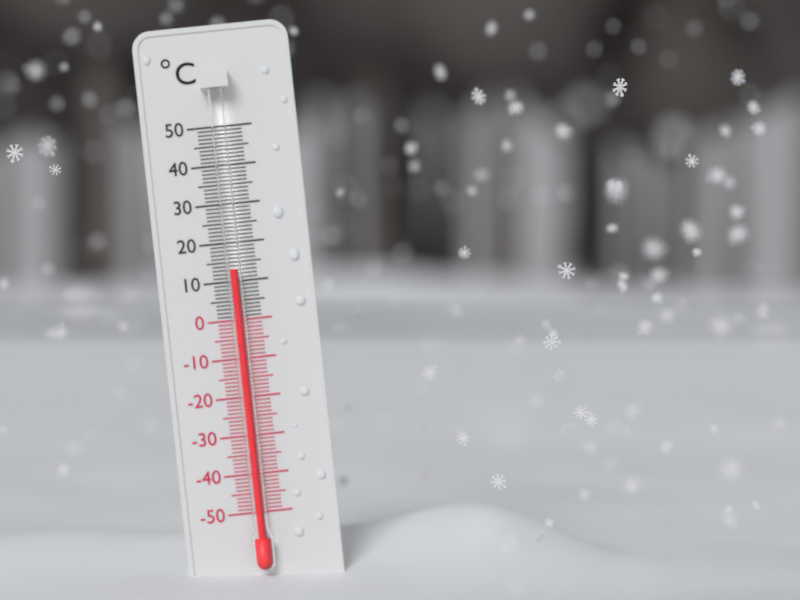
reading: 13 °C
